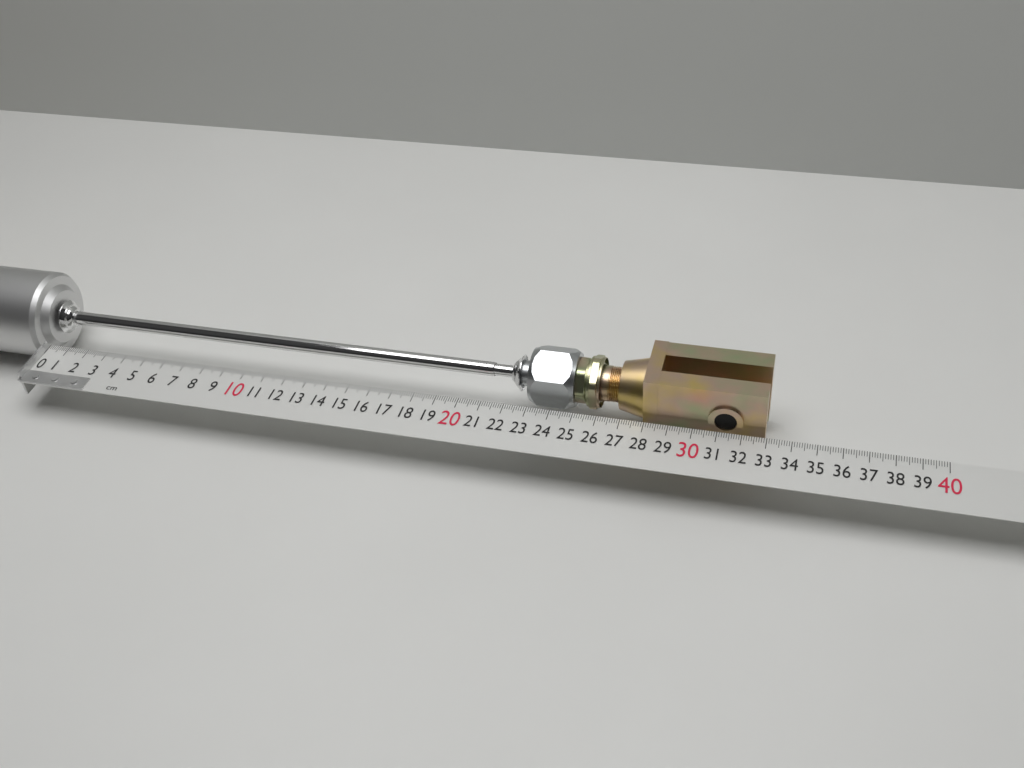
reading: 32.9 cm
